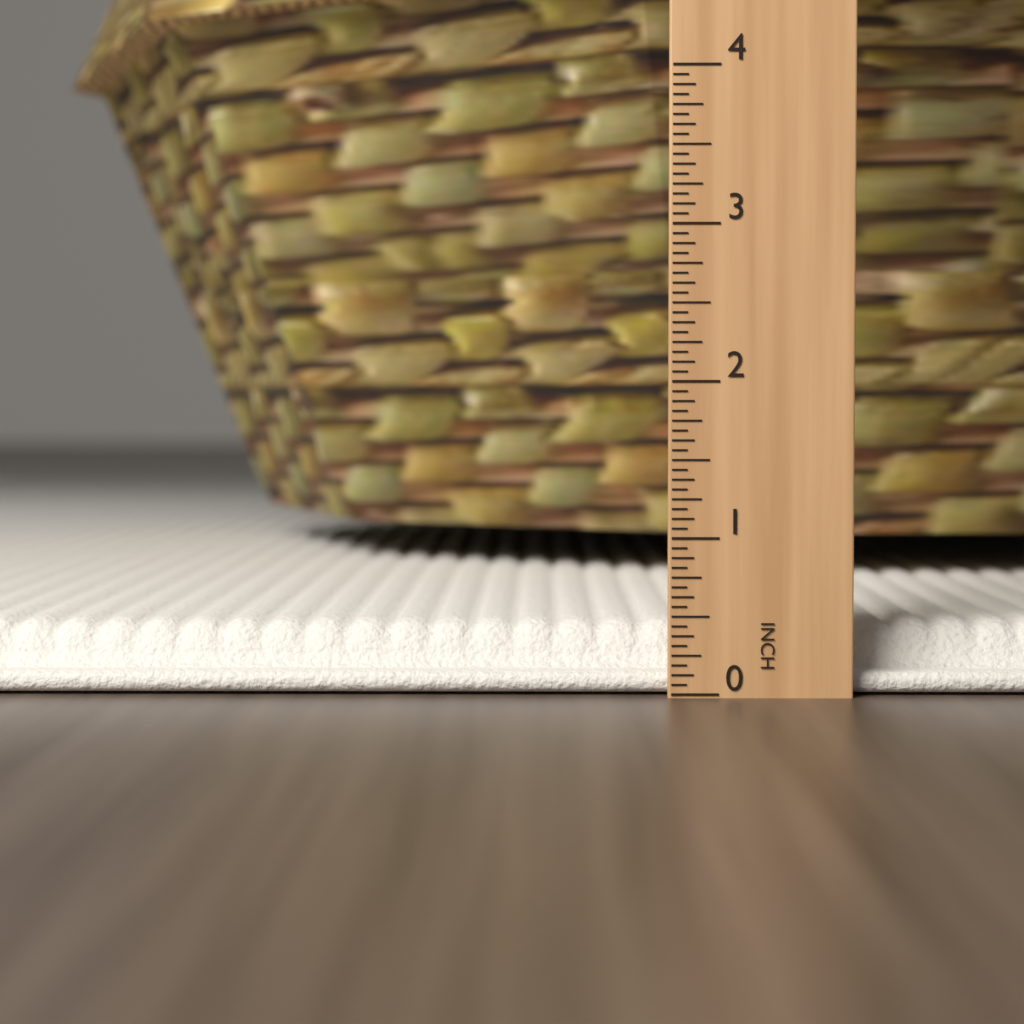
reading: 0.4375 in
